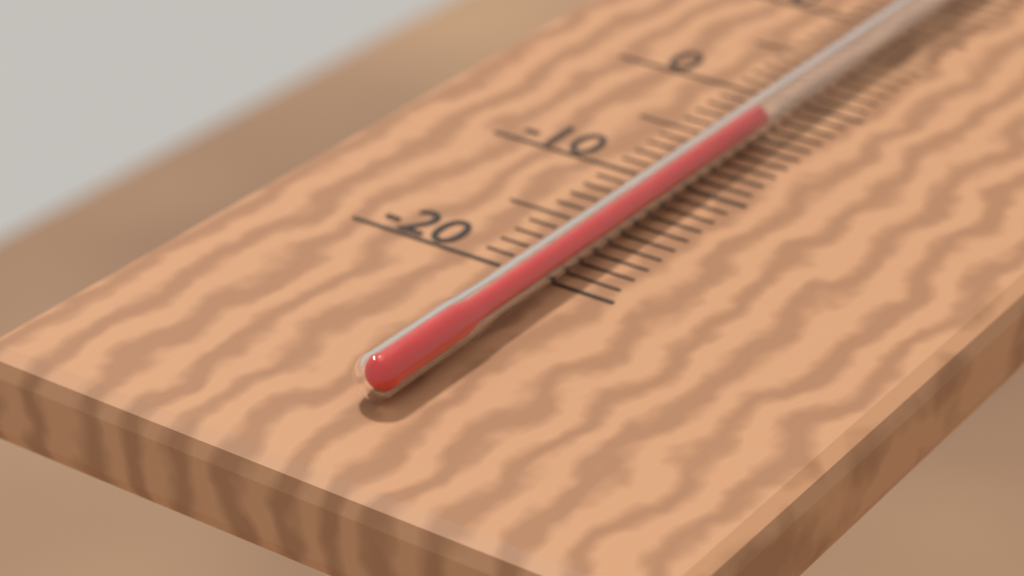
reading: -4 °C
